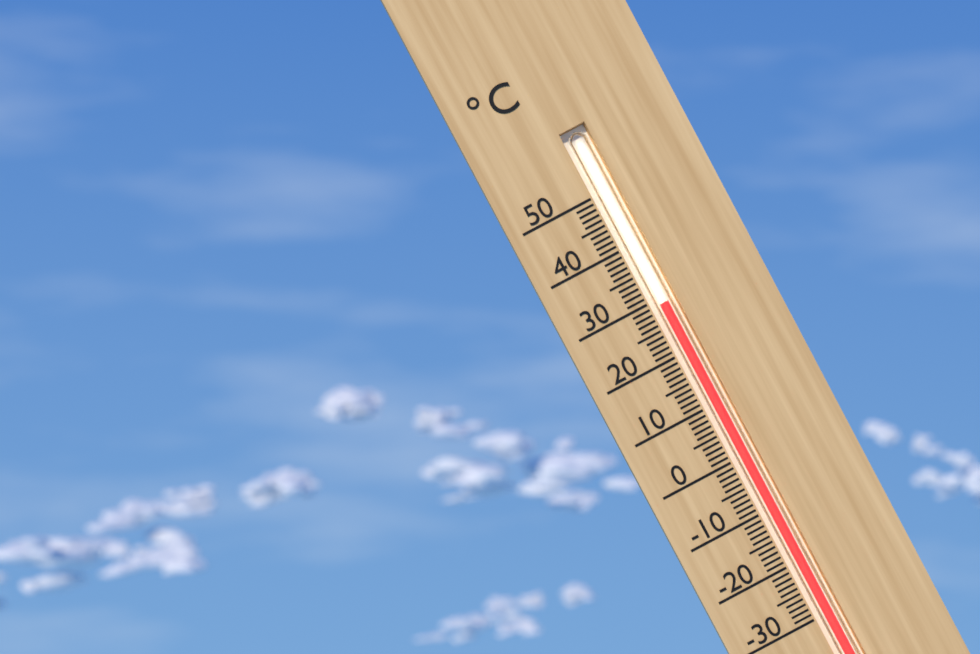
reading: 29 °C
